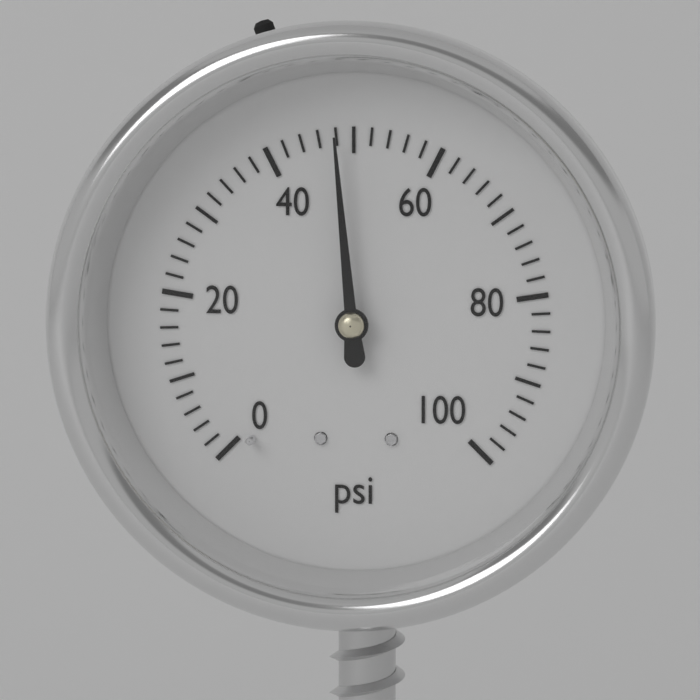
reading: 48 psi
